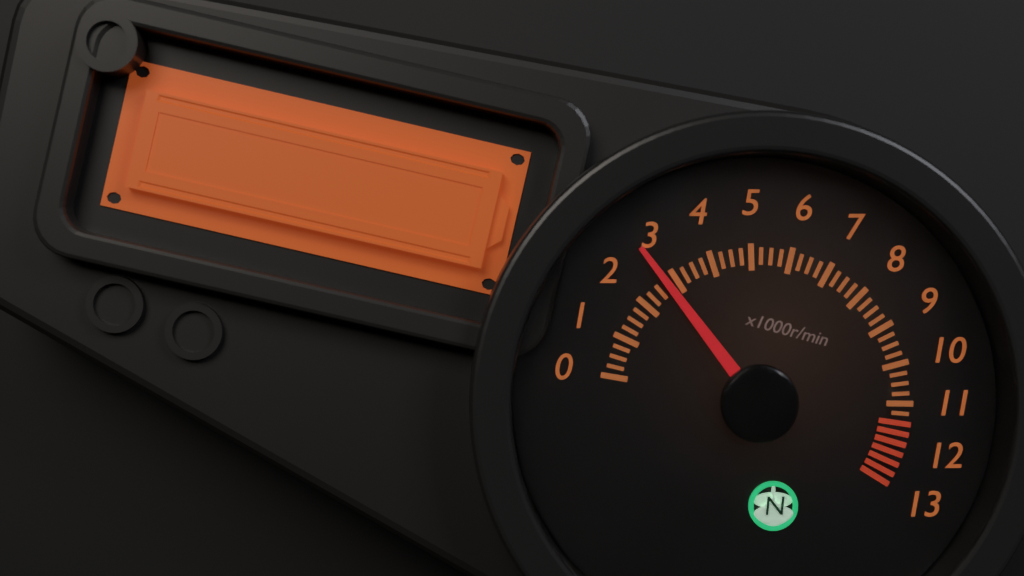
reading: 2.75 x1000r/min
